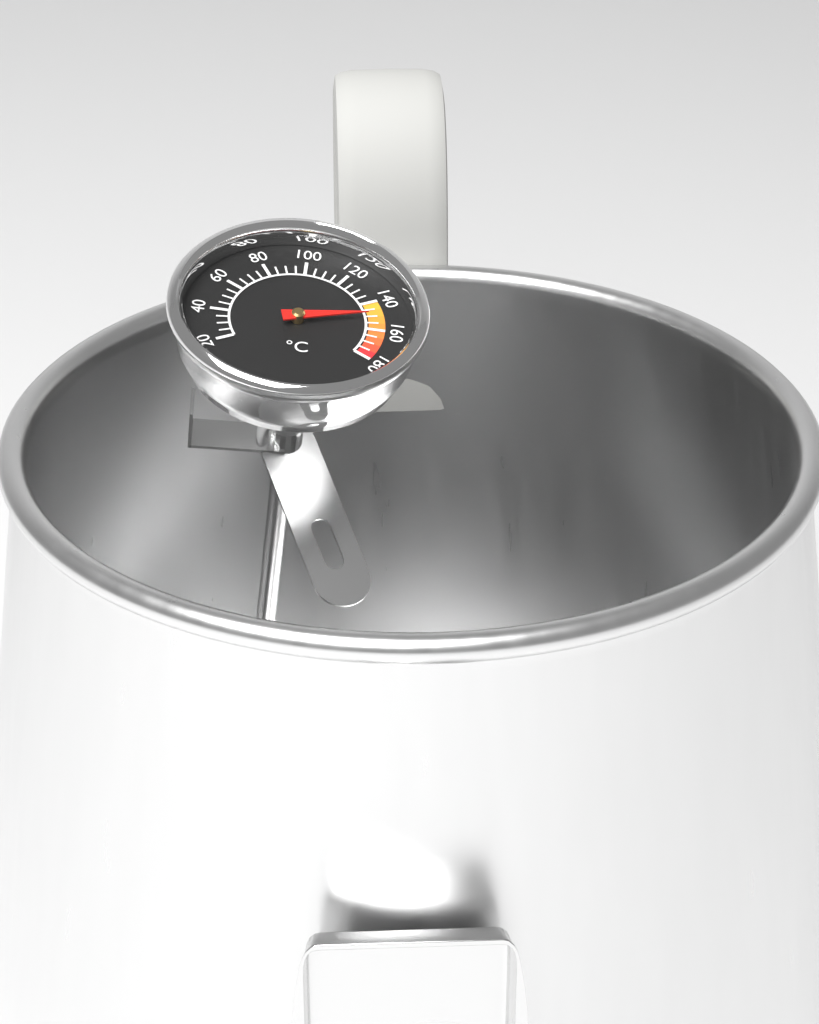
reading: 150 °C
